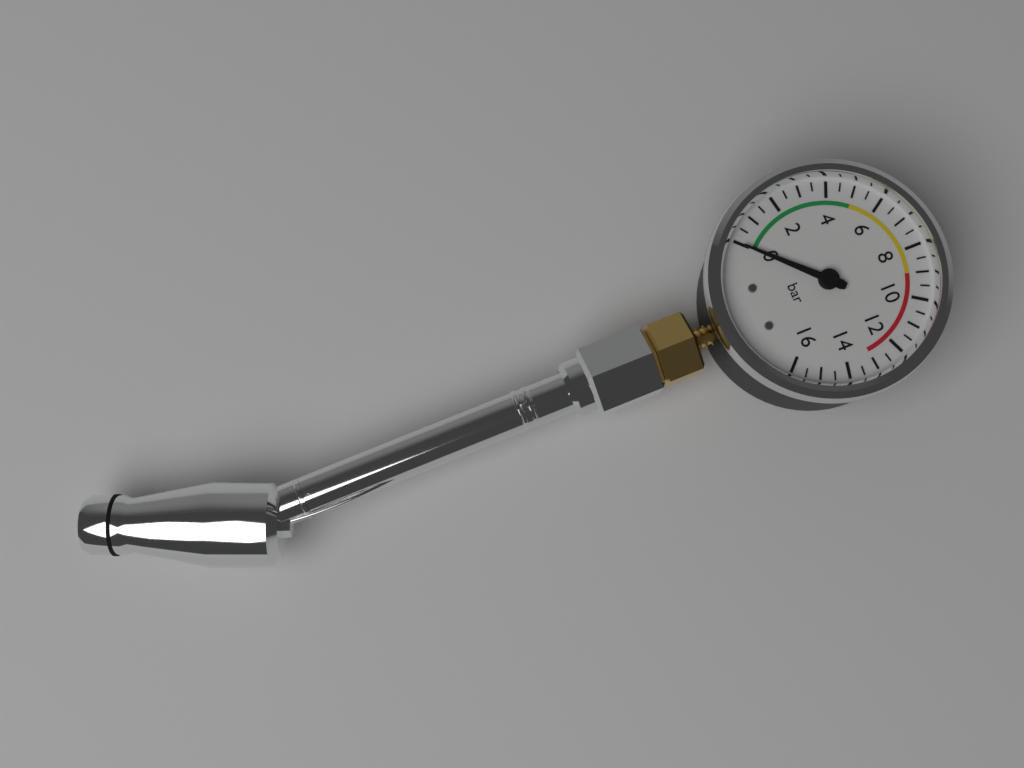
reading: 0.0 bar
